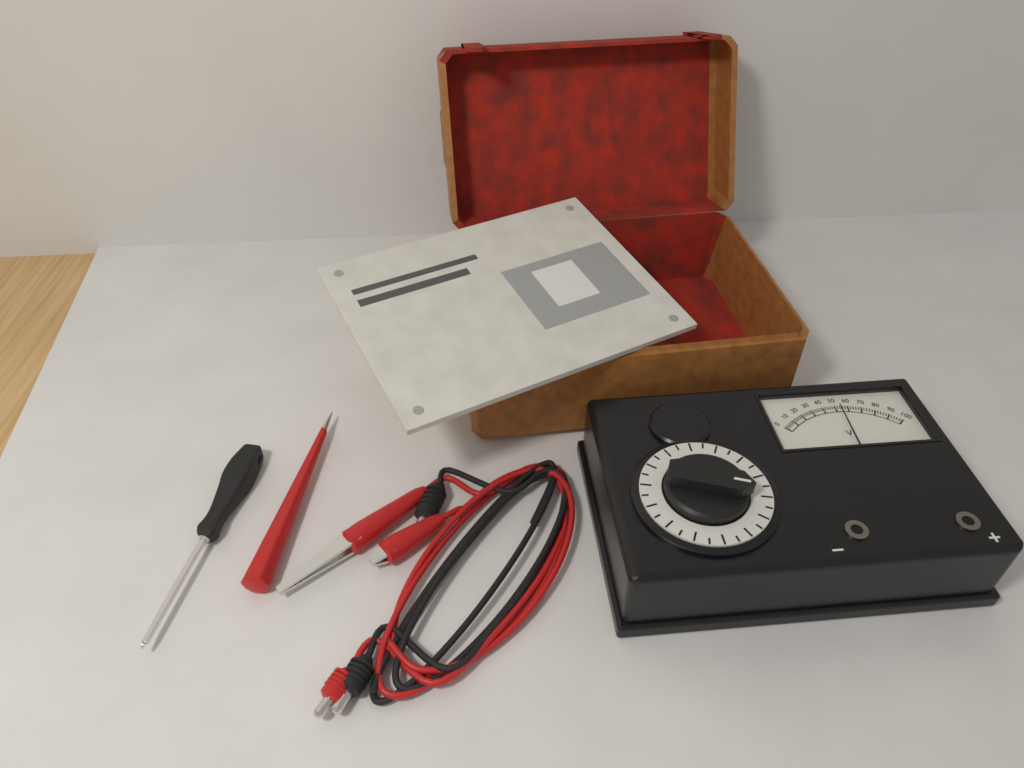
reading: 54 V
